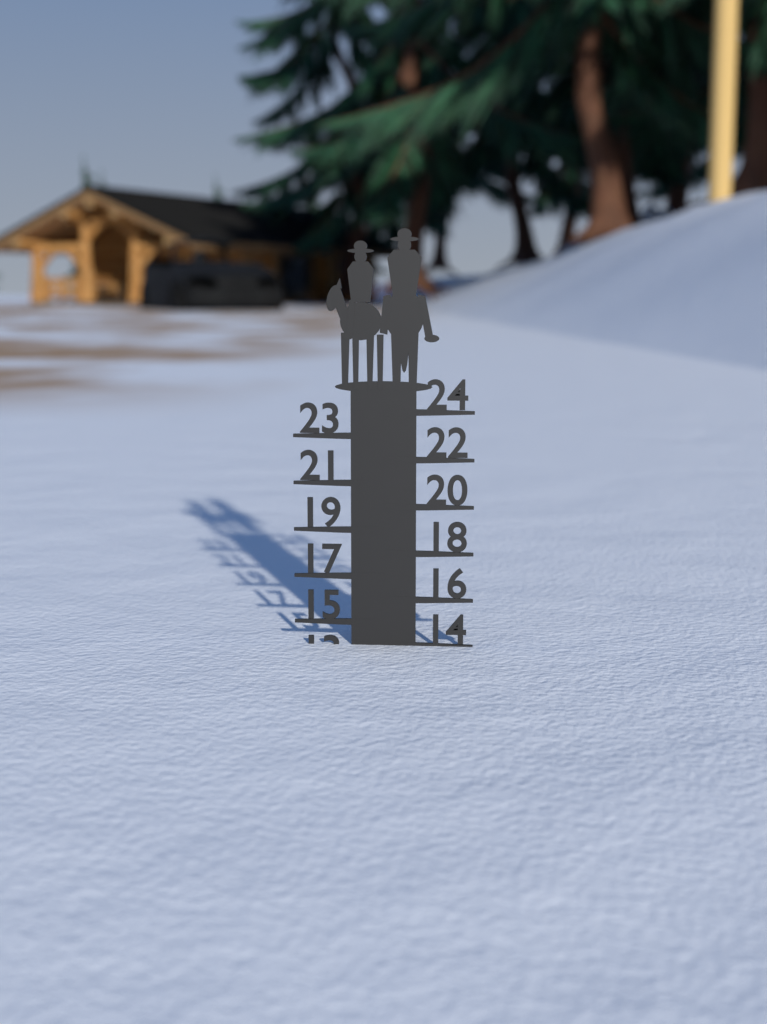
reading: 14 (no unit)
